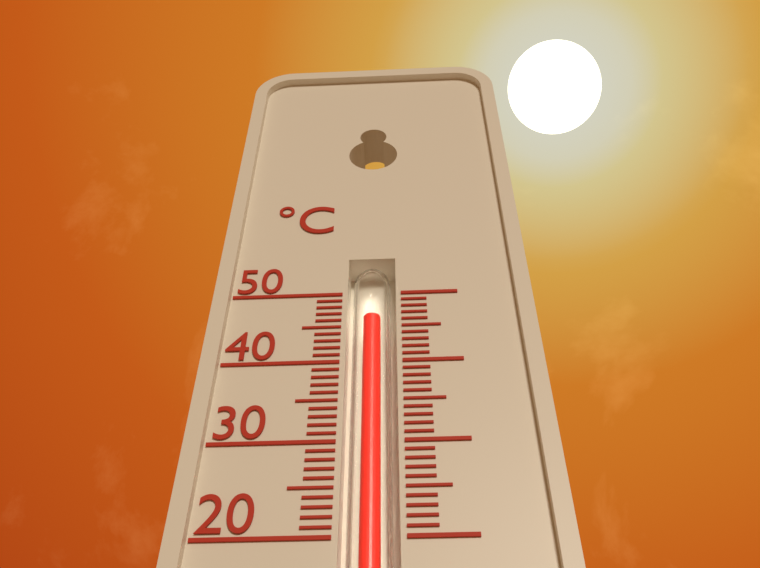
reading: 47 °C
